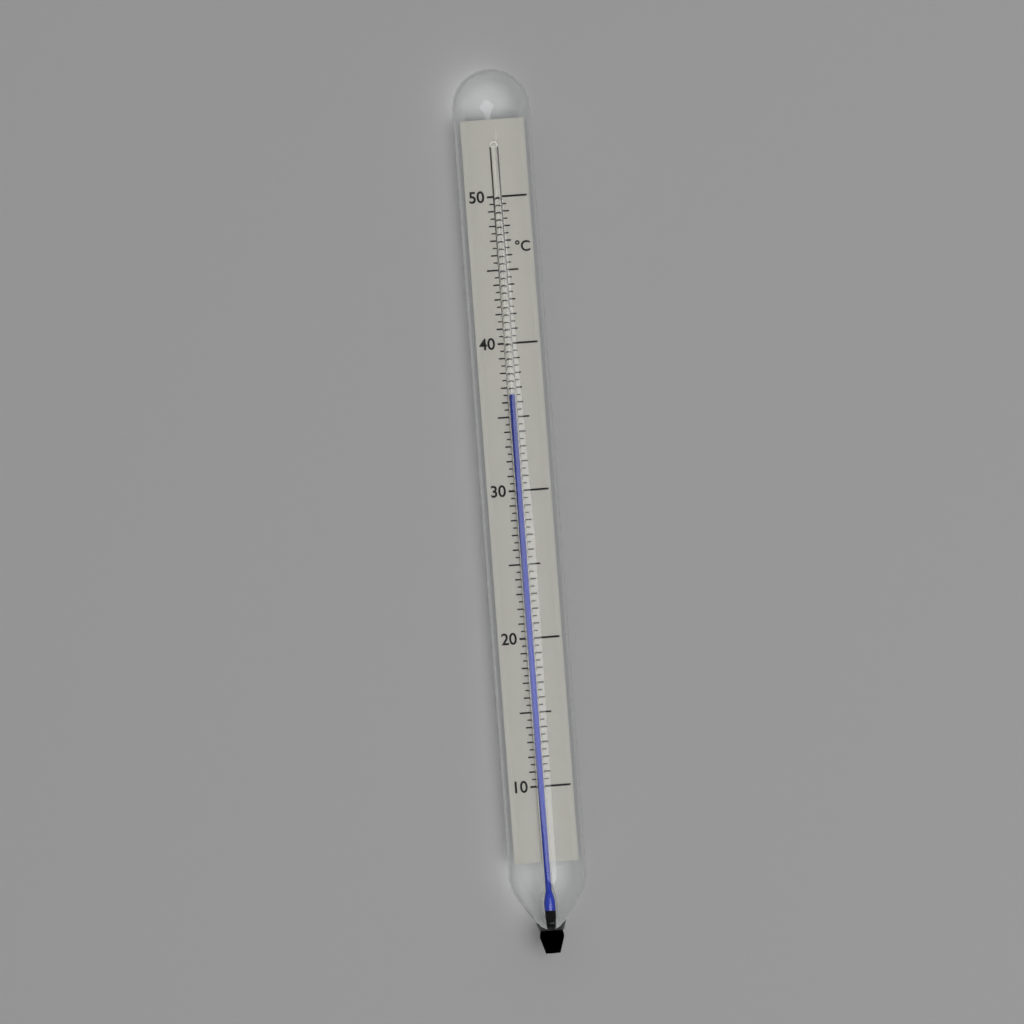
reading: 36.5 °C
